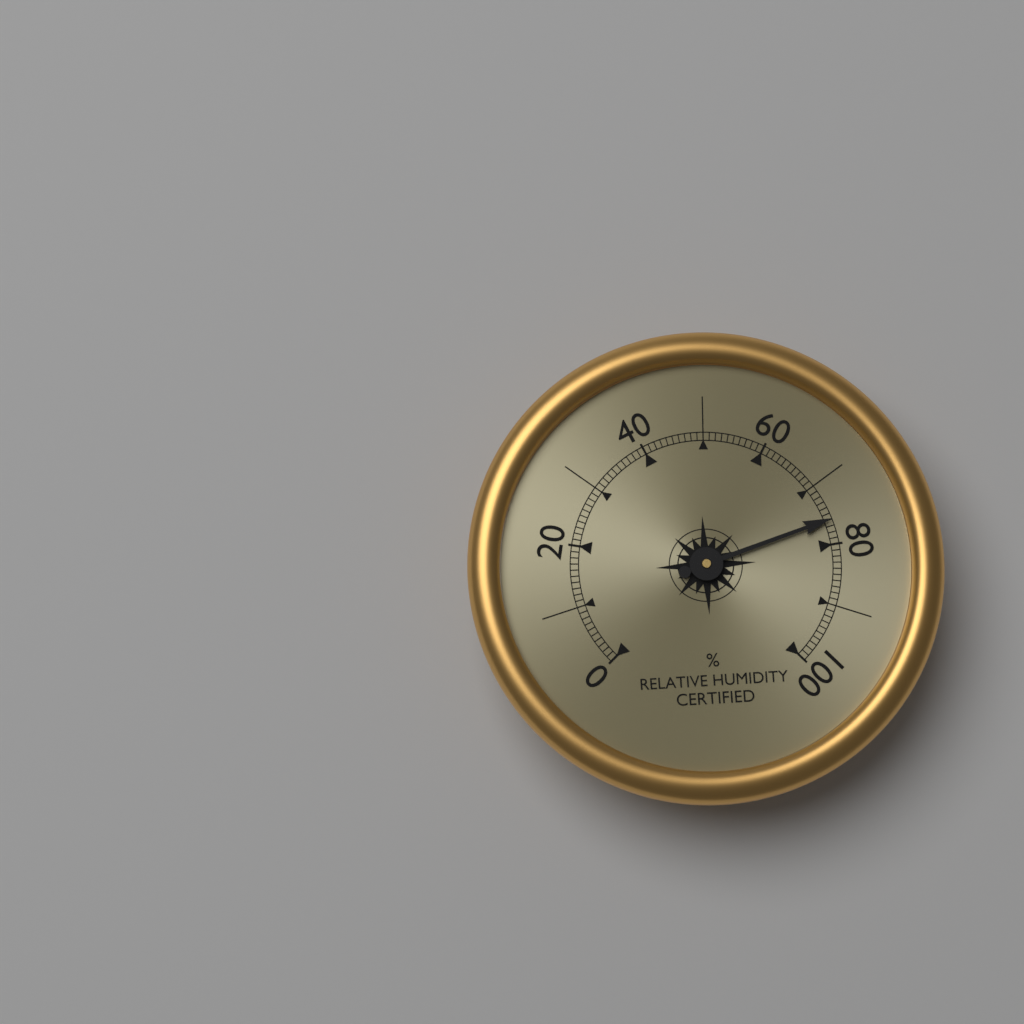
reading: 76 %
